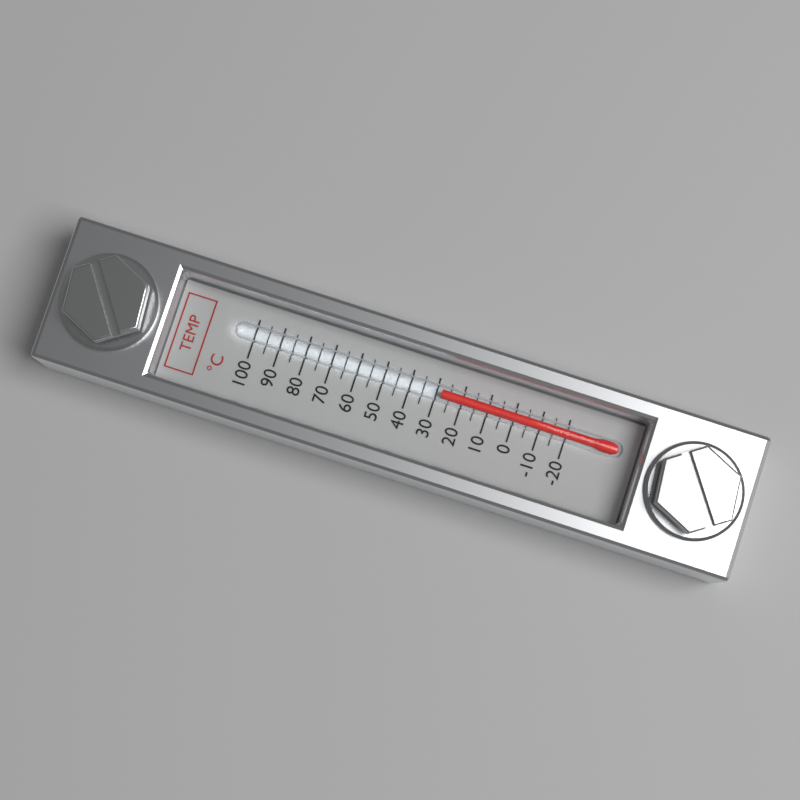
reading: 28 °C
